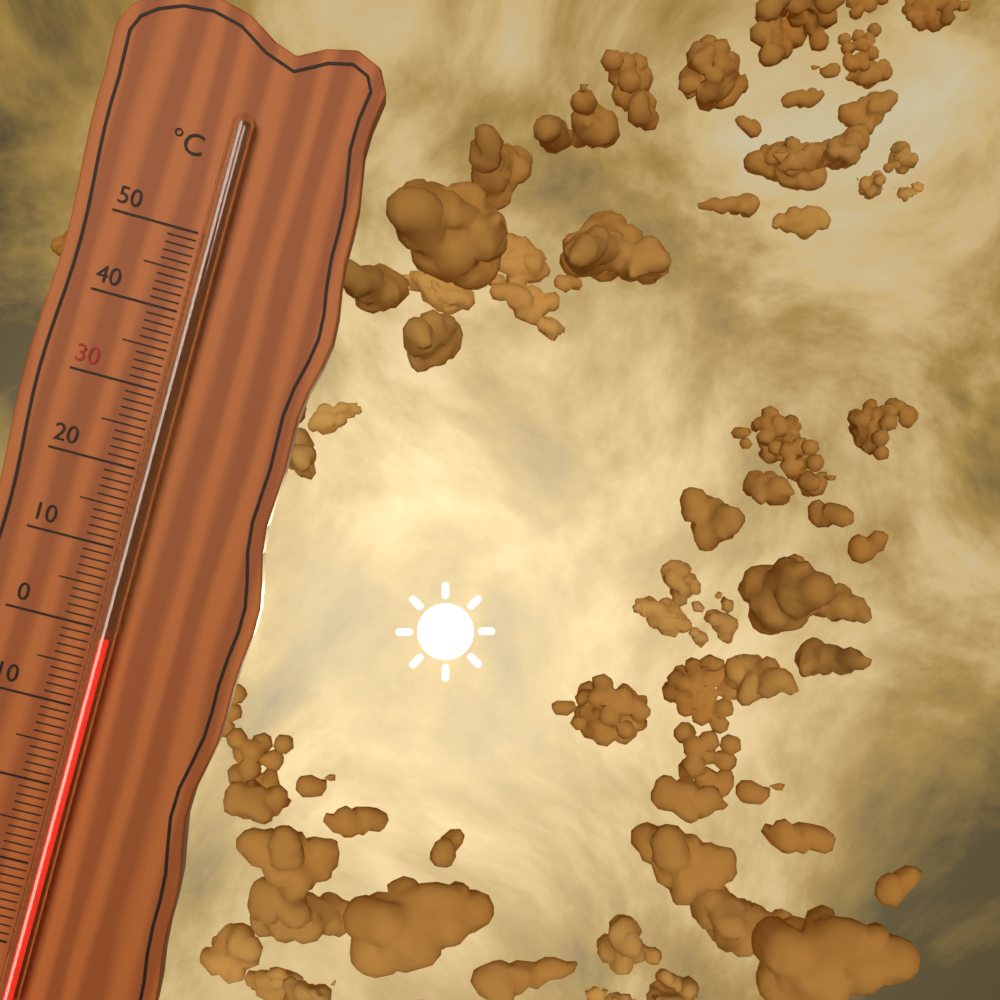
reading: -1 °C
